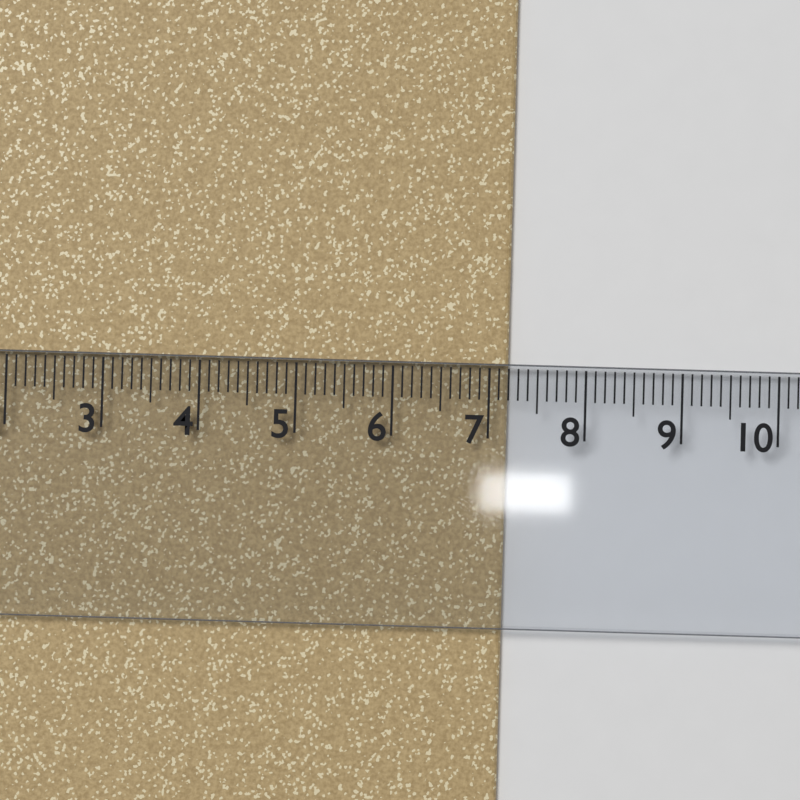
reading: 7.2 cm
